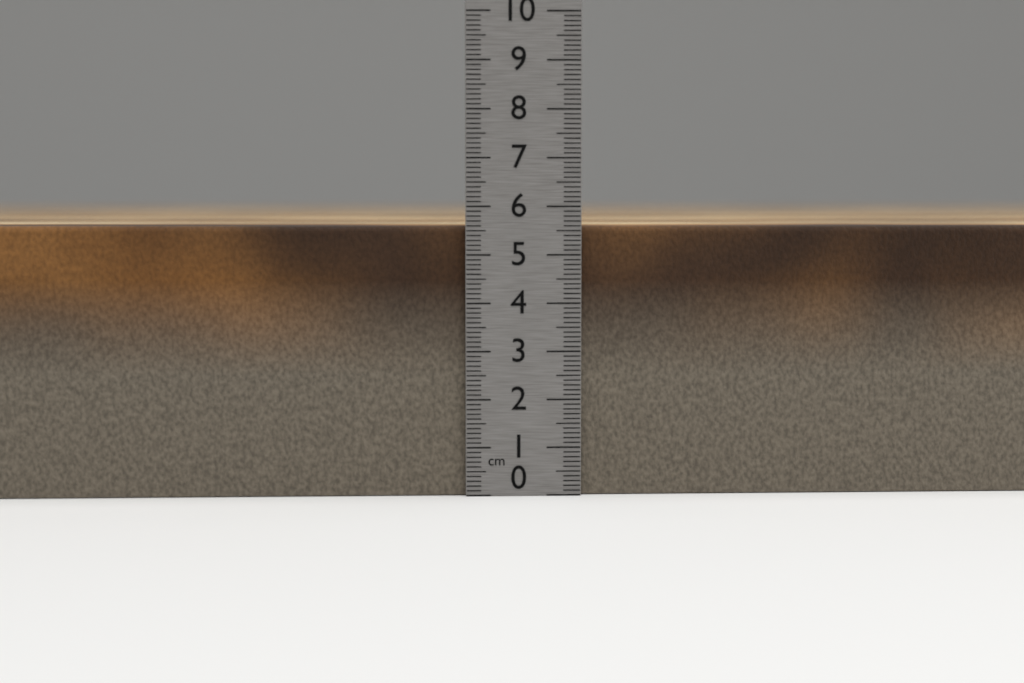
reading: 5.6 cm
